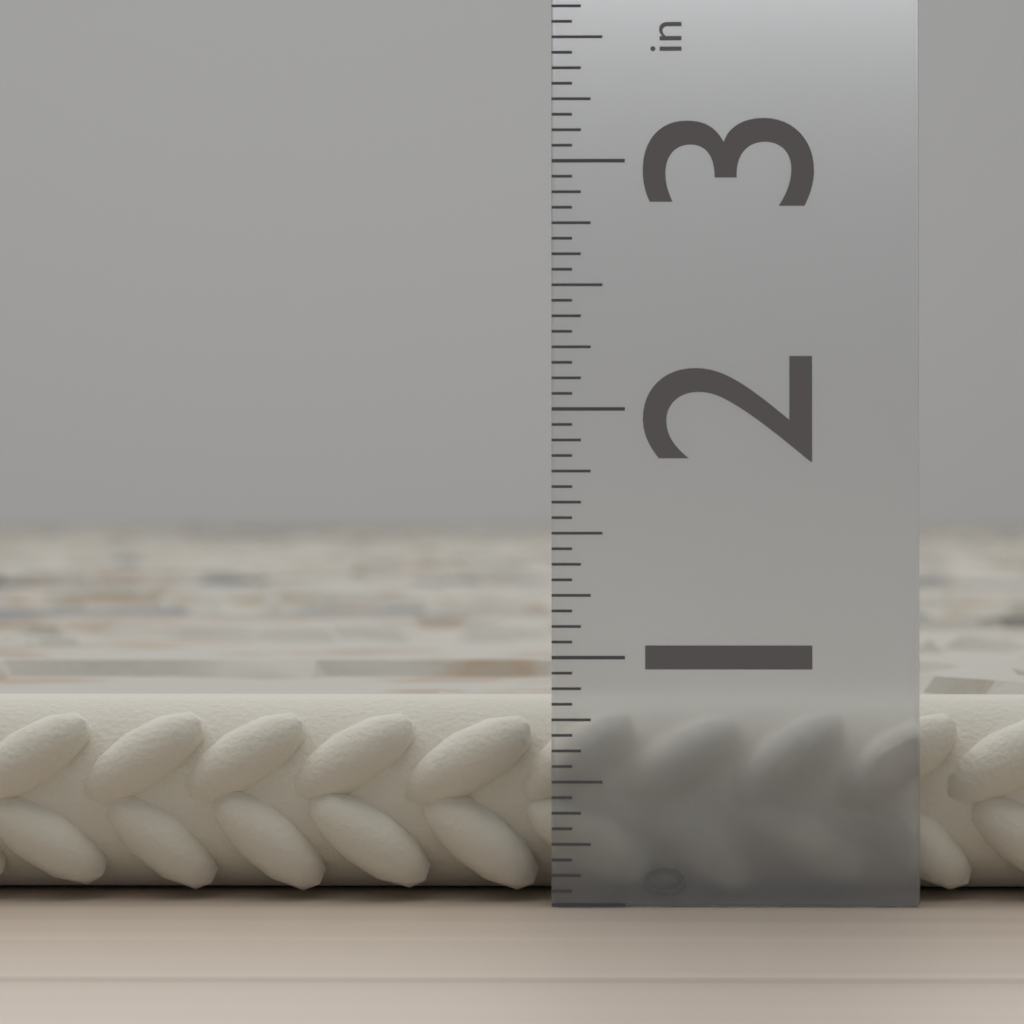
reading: 0.8125 in
